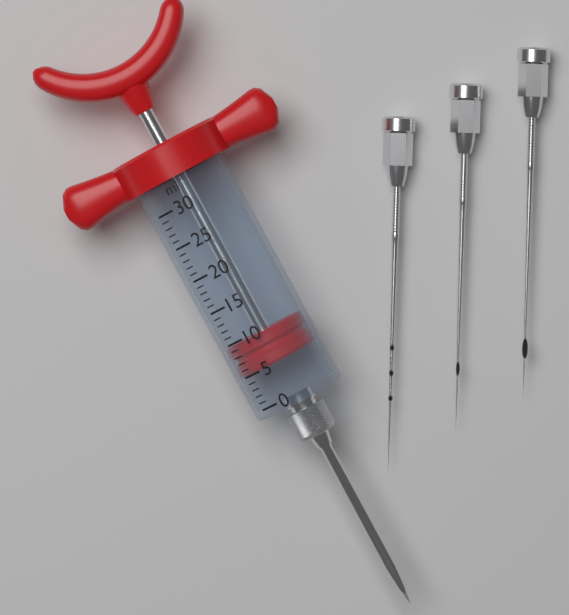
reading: 5 ml
